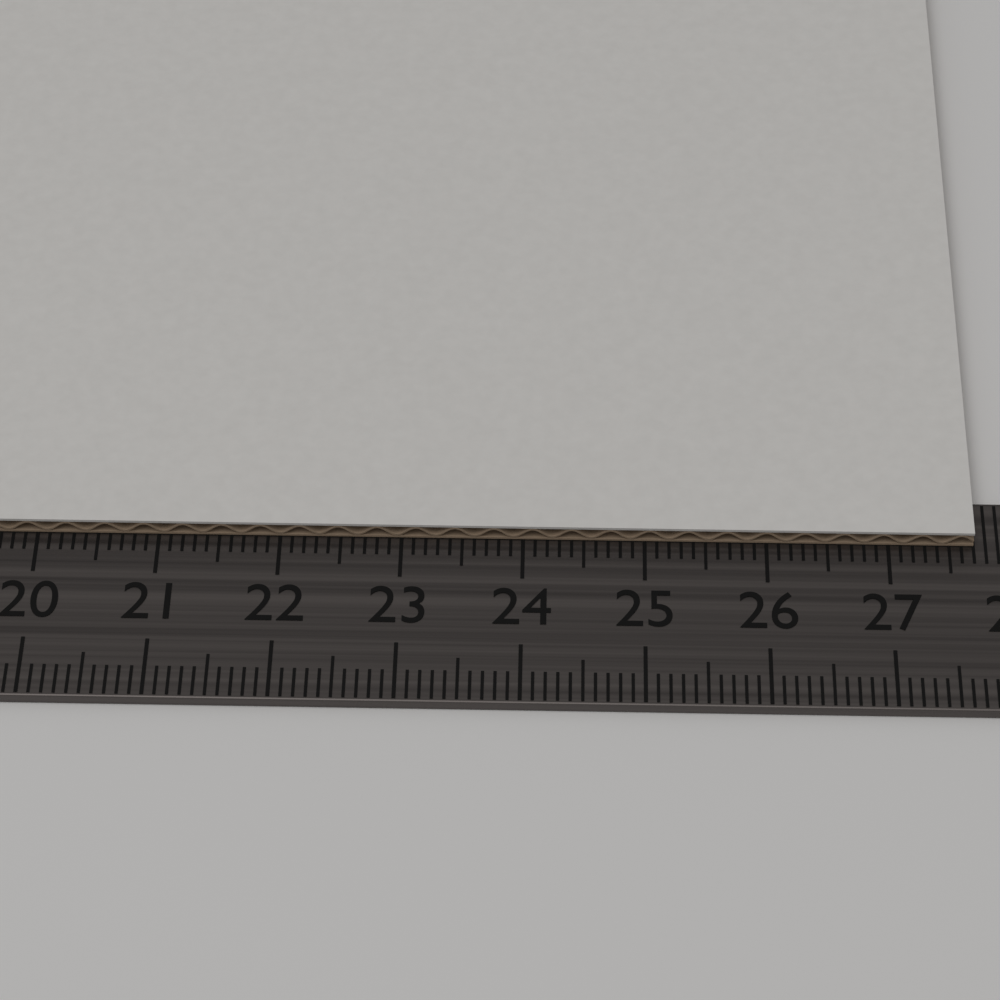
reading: 27.7 cm
